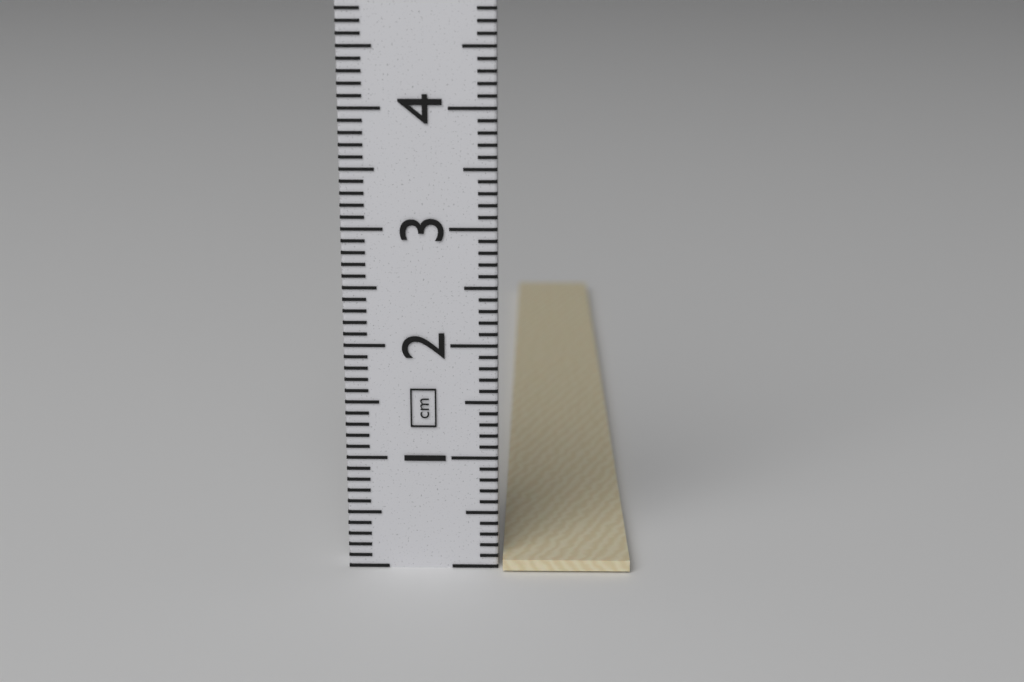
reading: 0.1 cm
